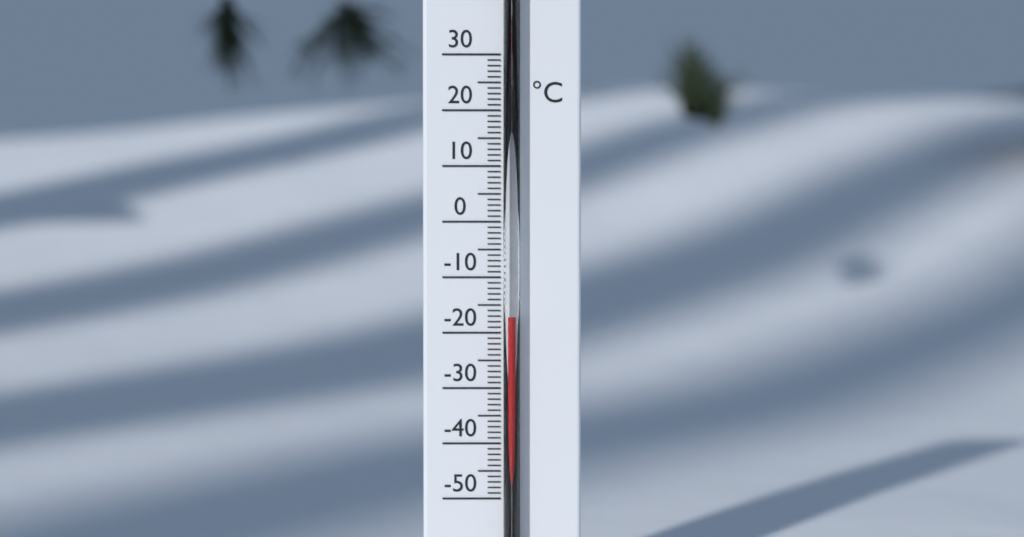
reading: -17 °C
